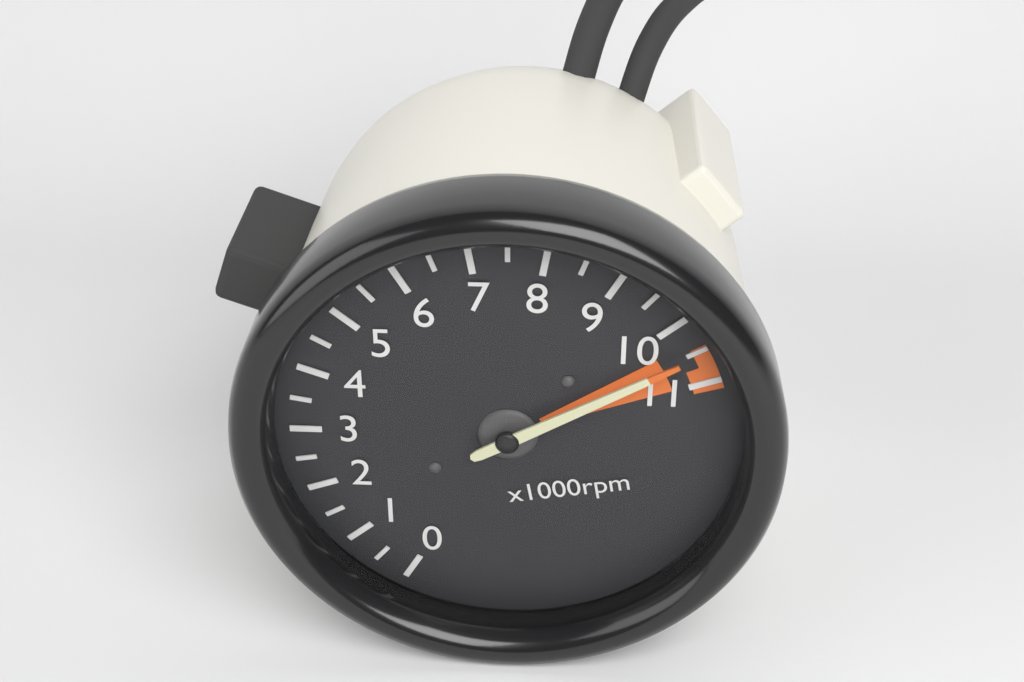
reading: 10.5 x1000rpm
